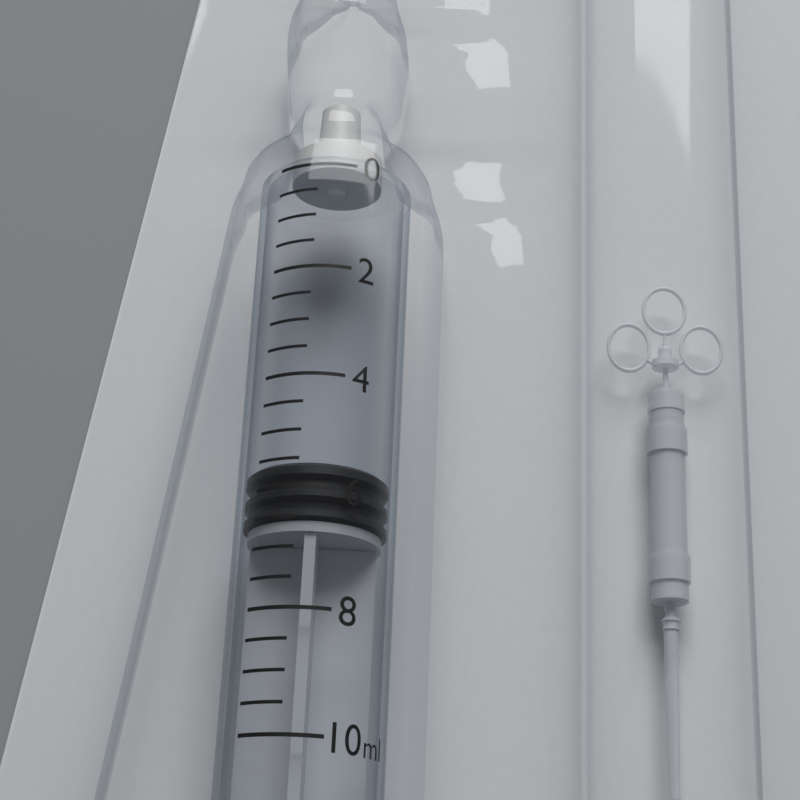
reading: 5.5 ml
